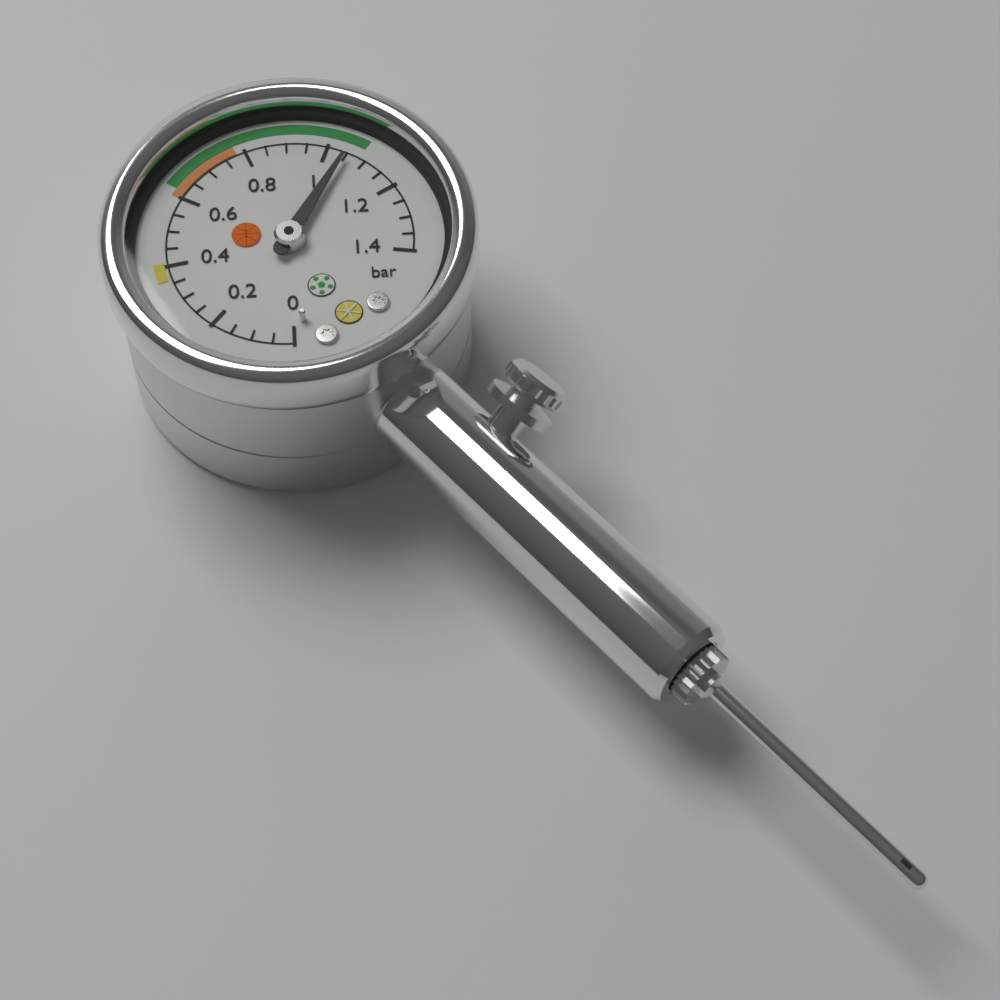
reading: 1.05 bar
